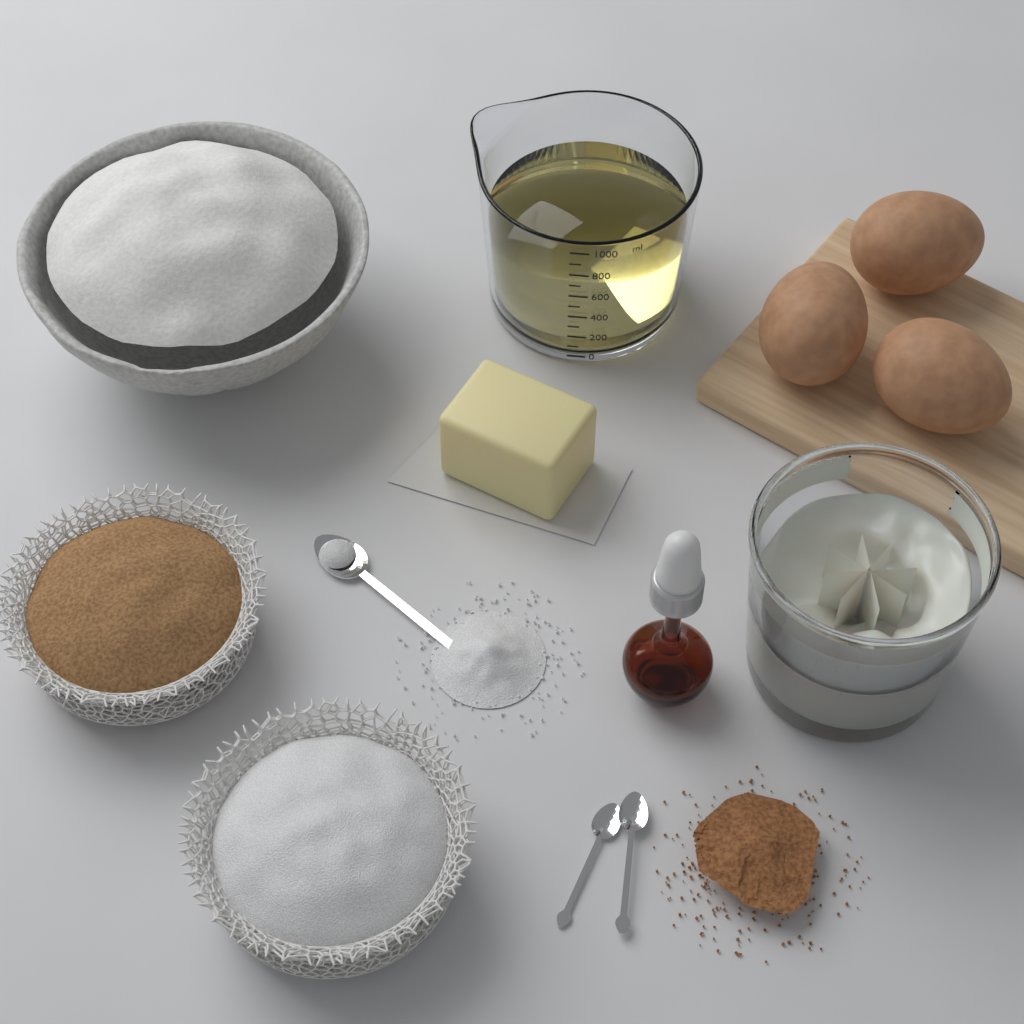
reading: 700 ml
